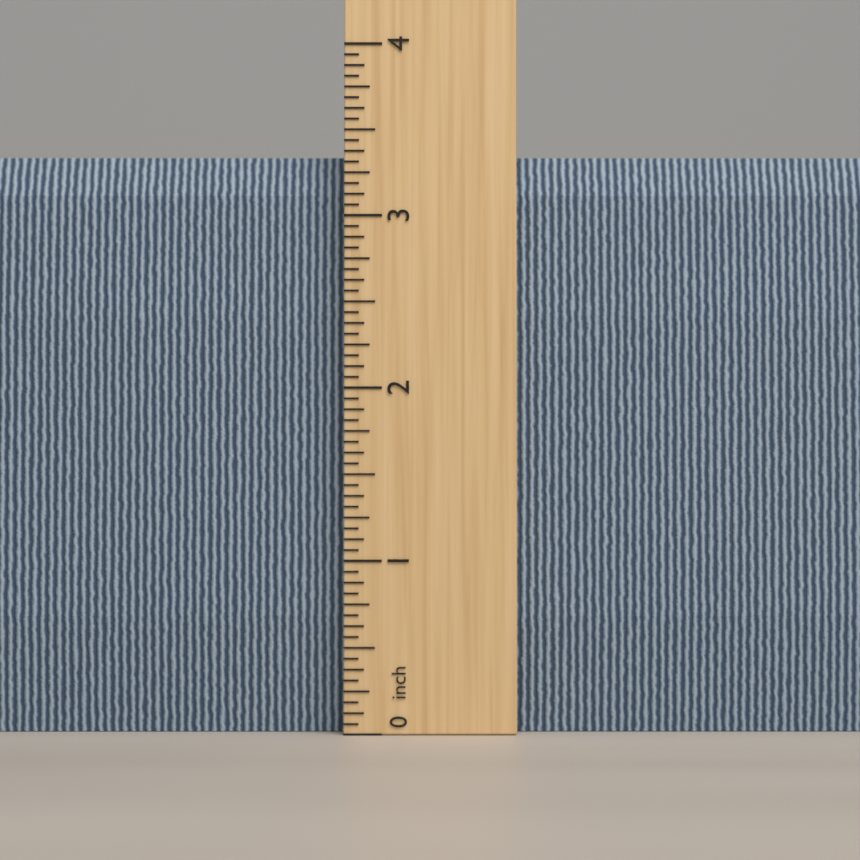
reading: 3.3750 inch
